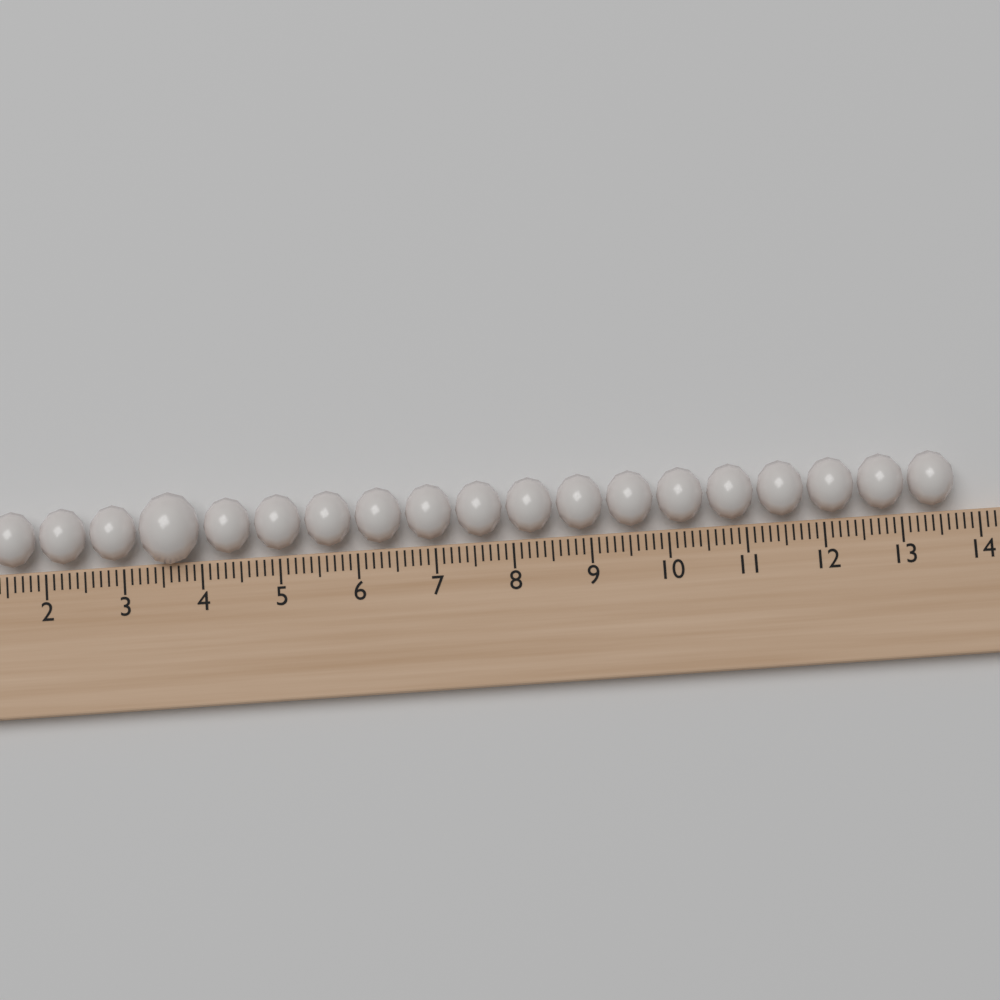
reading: 13.7 (no unit)
